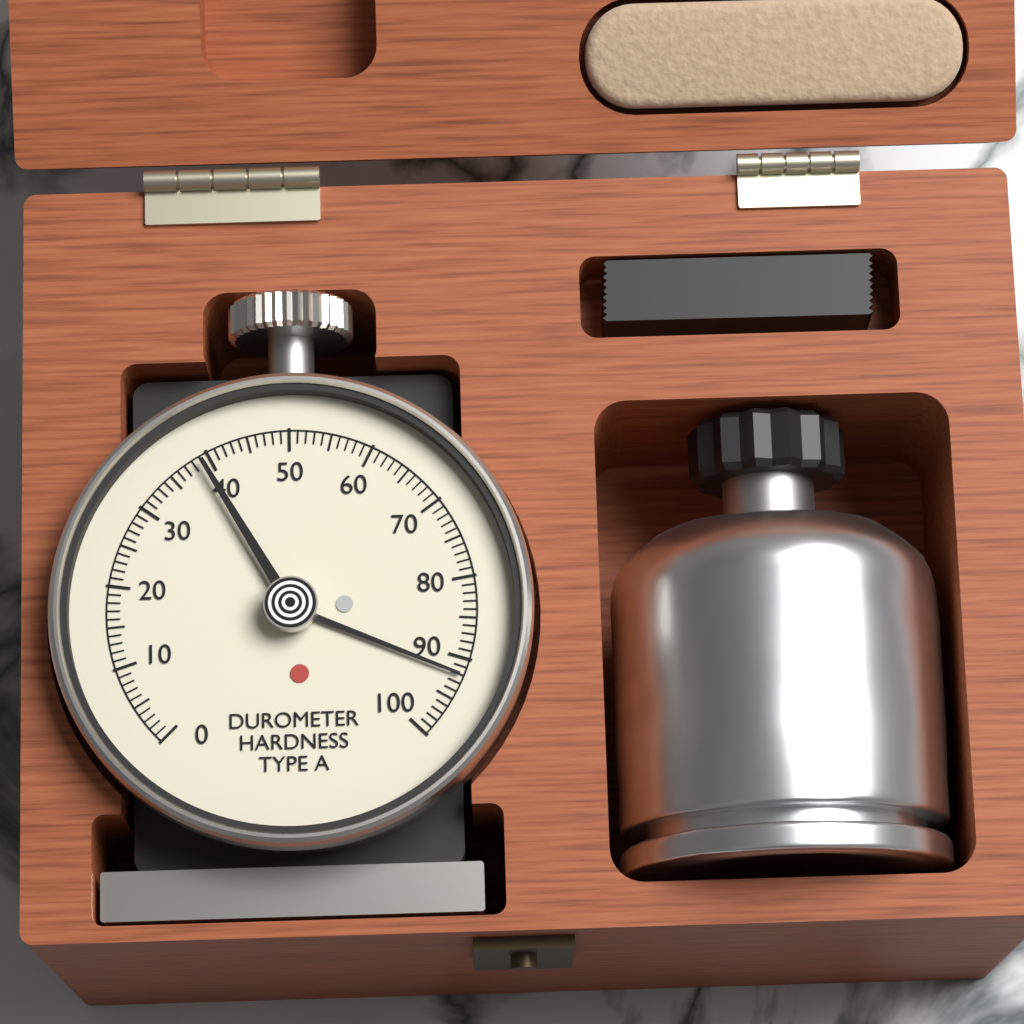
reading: 92 Shore A
